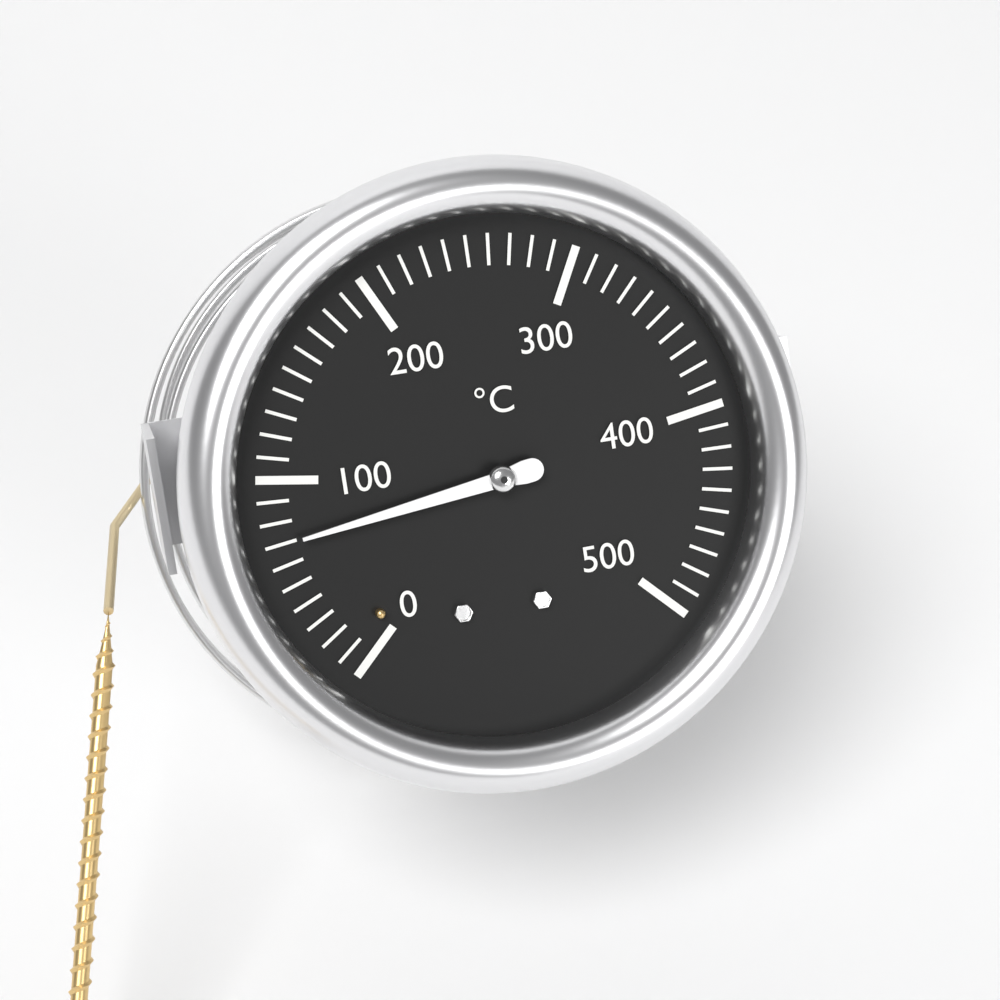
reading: 70 °C
